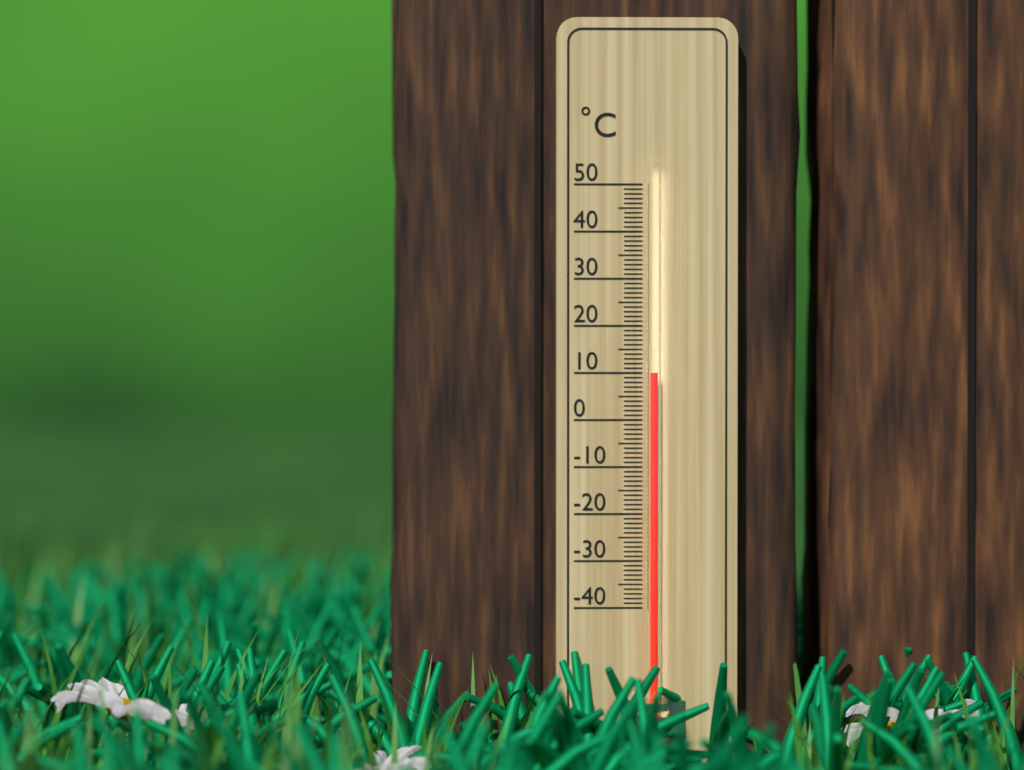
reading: 10 °C
